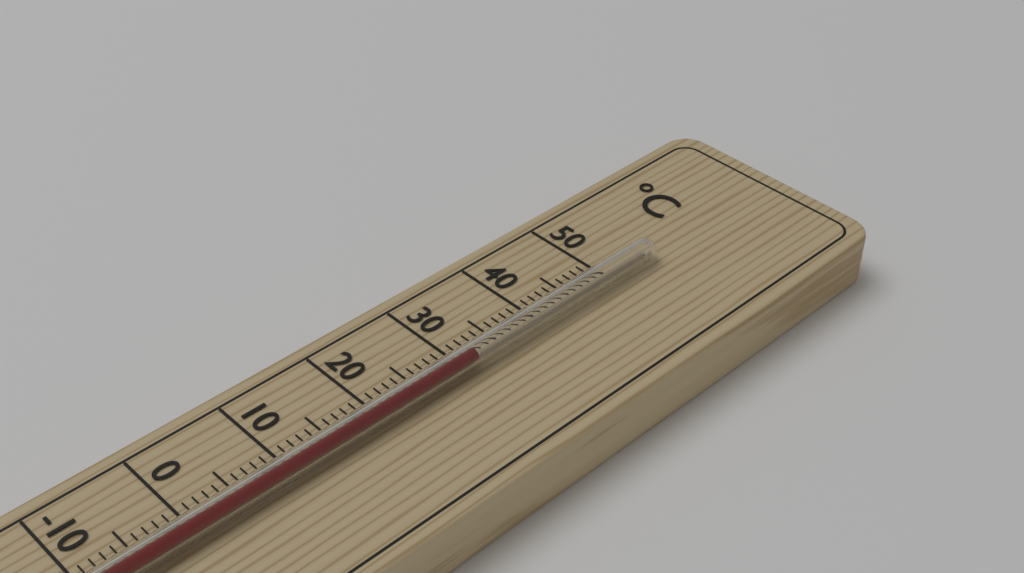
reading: 31 °C
